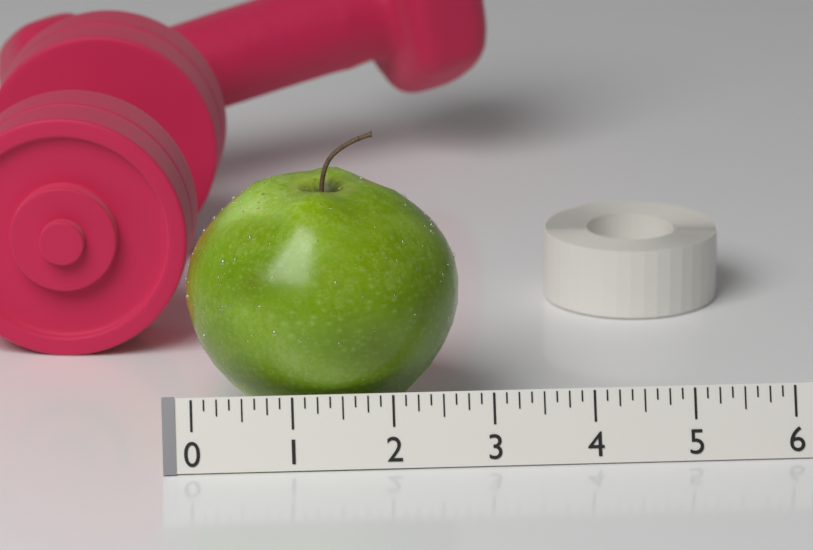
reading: 2.750 (no unit)
